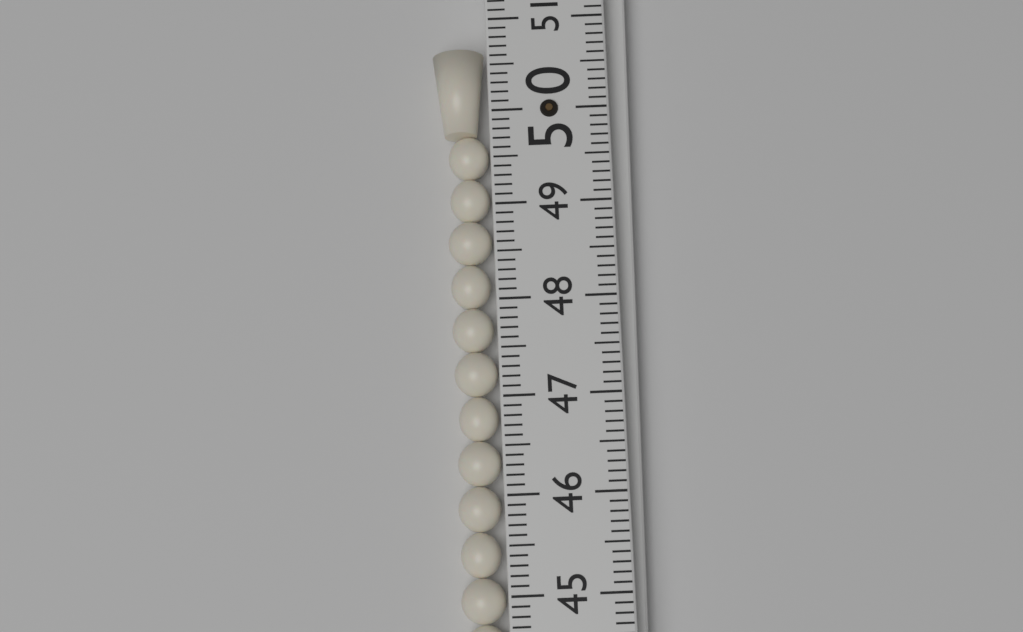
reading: 50.7 (no unit)
